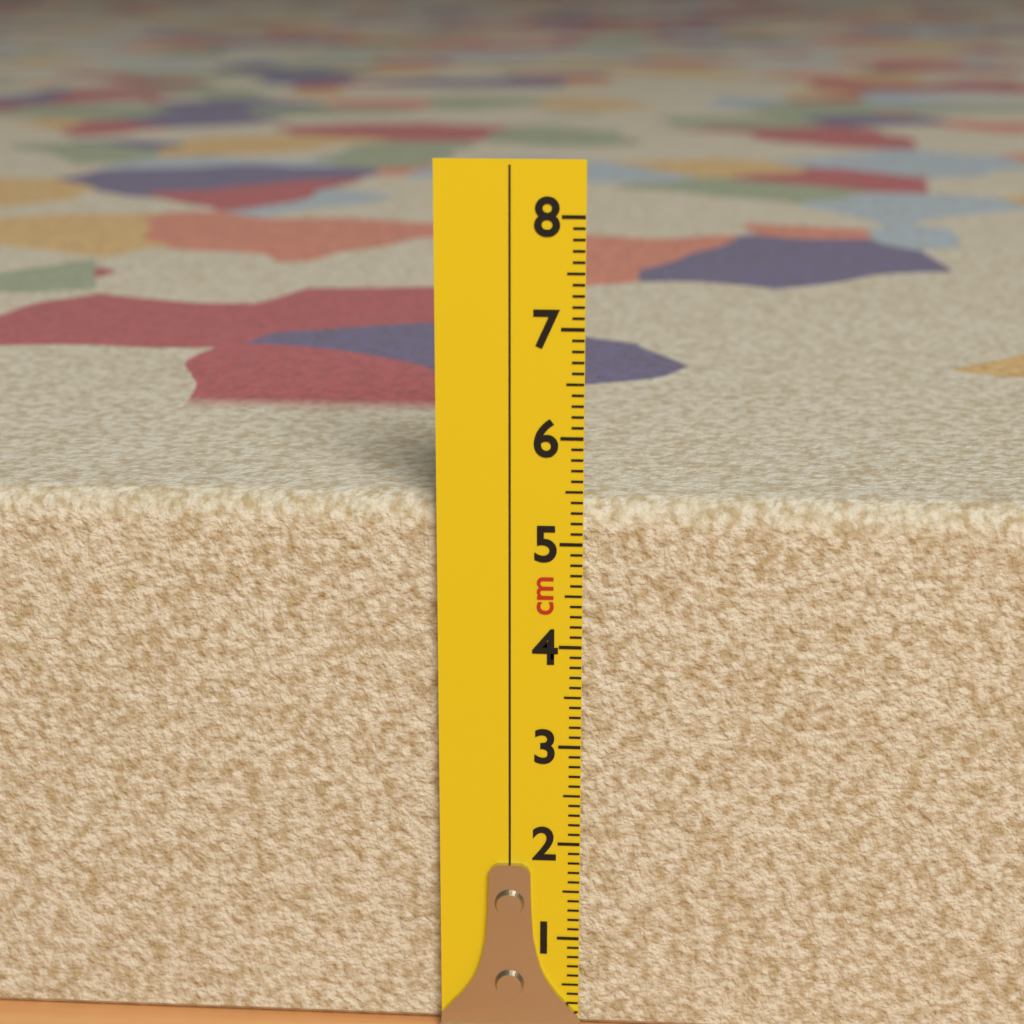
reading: 5.4 cm
